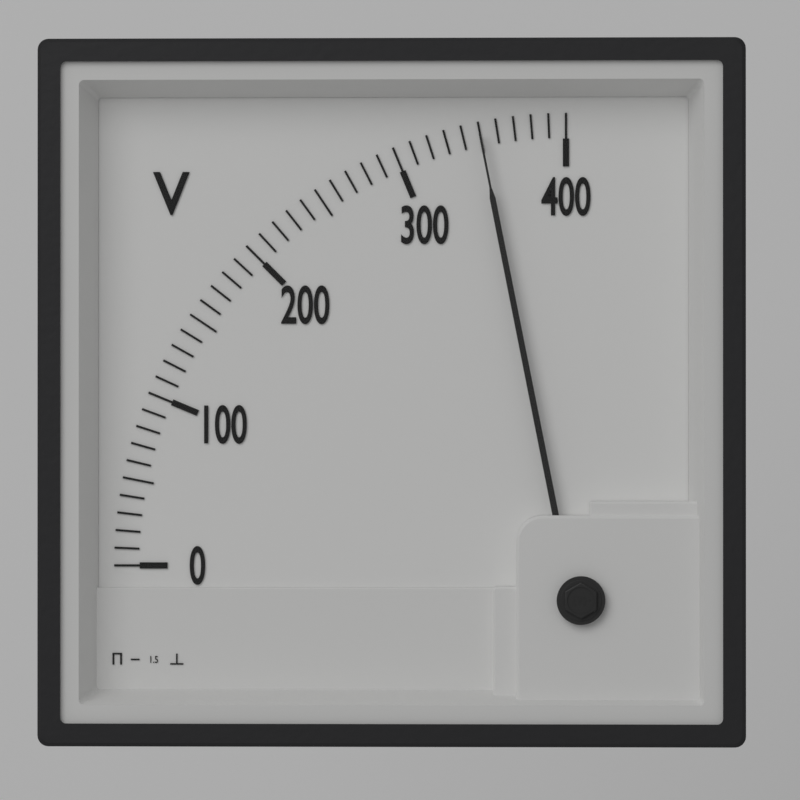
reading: 350 V
